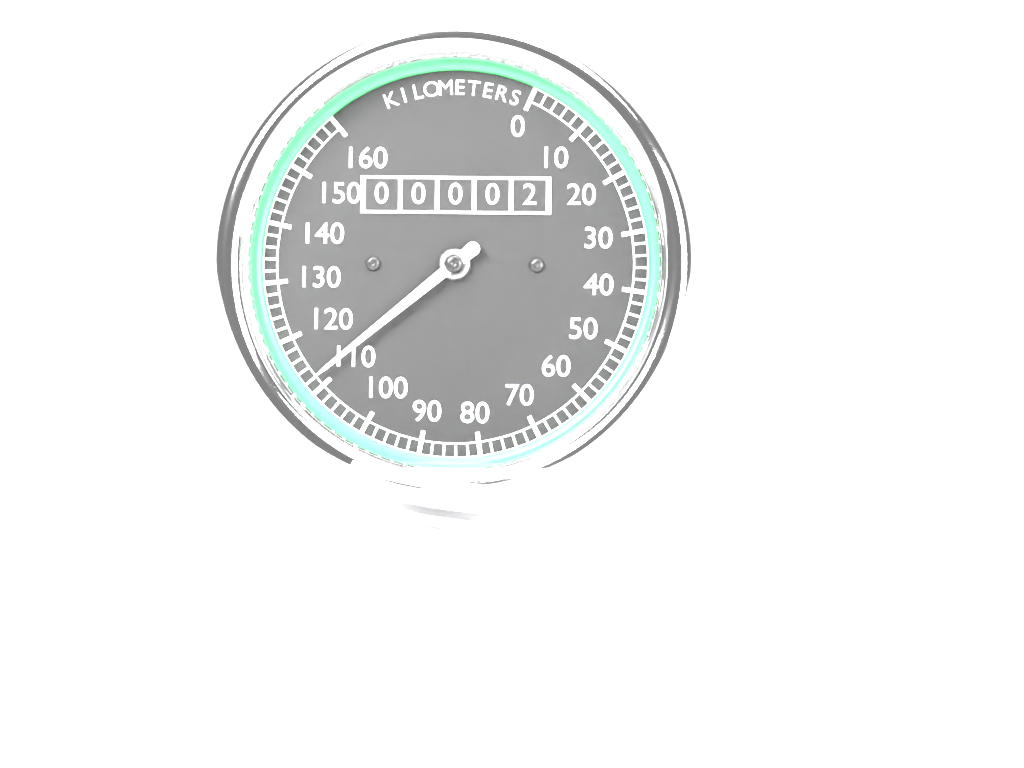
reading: 112 km/h
